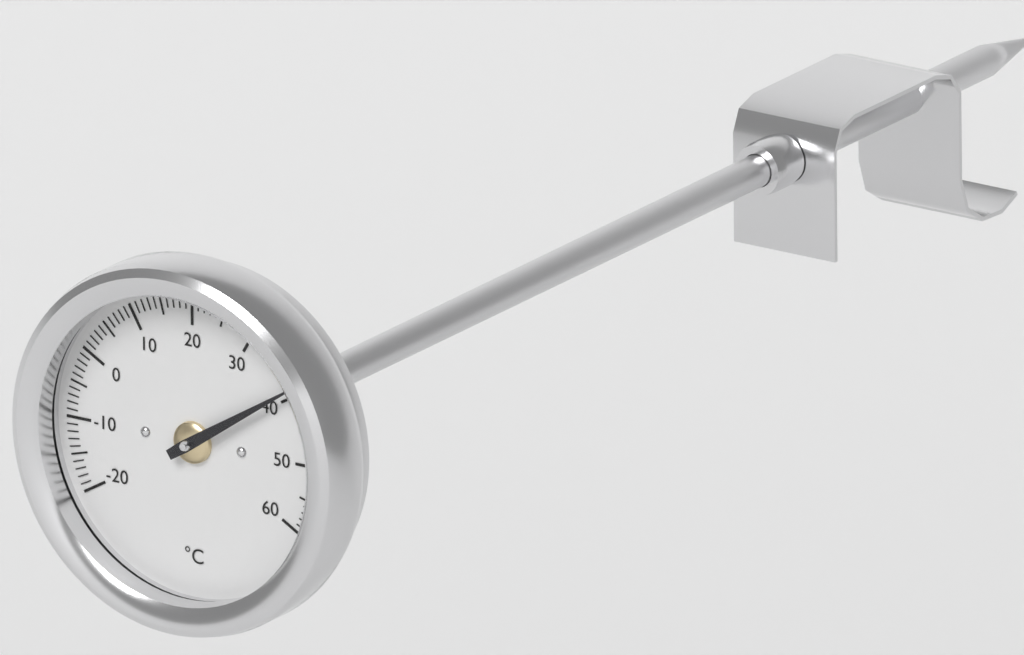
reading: 39 °C
